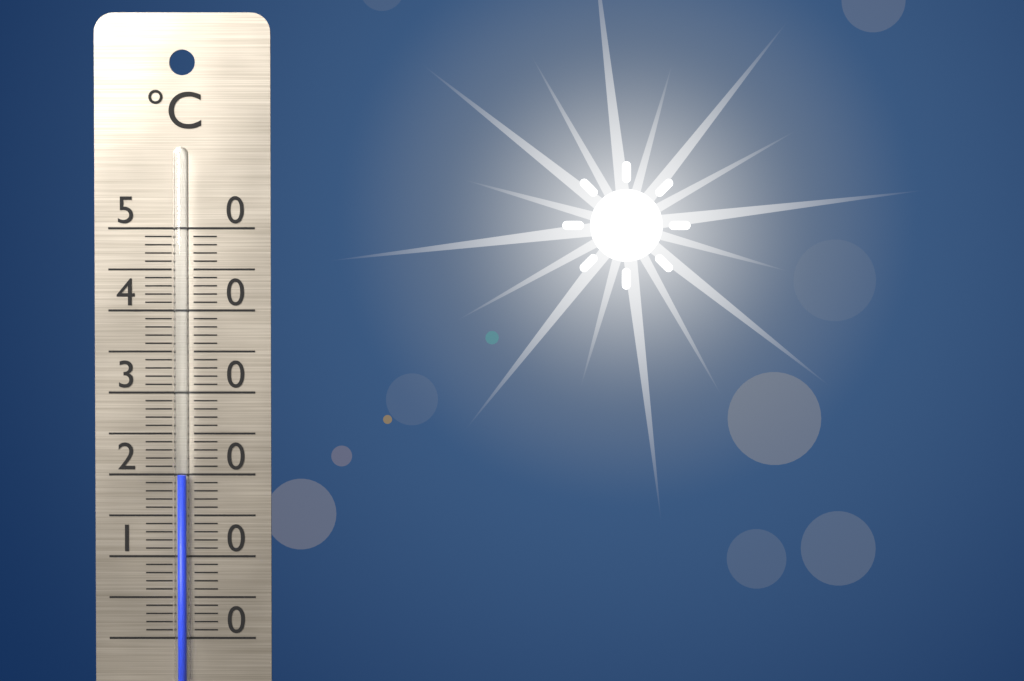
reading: 20 °C
